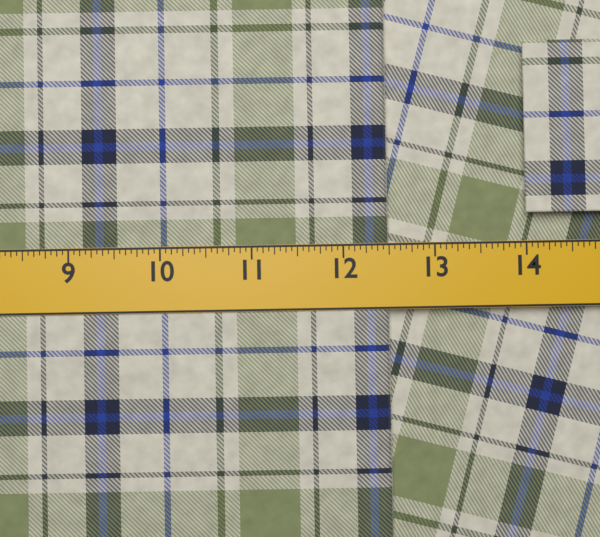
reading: 12.5000 in
